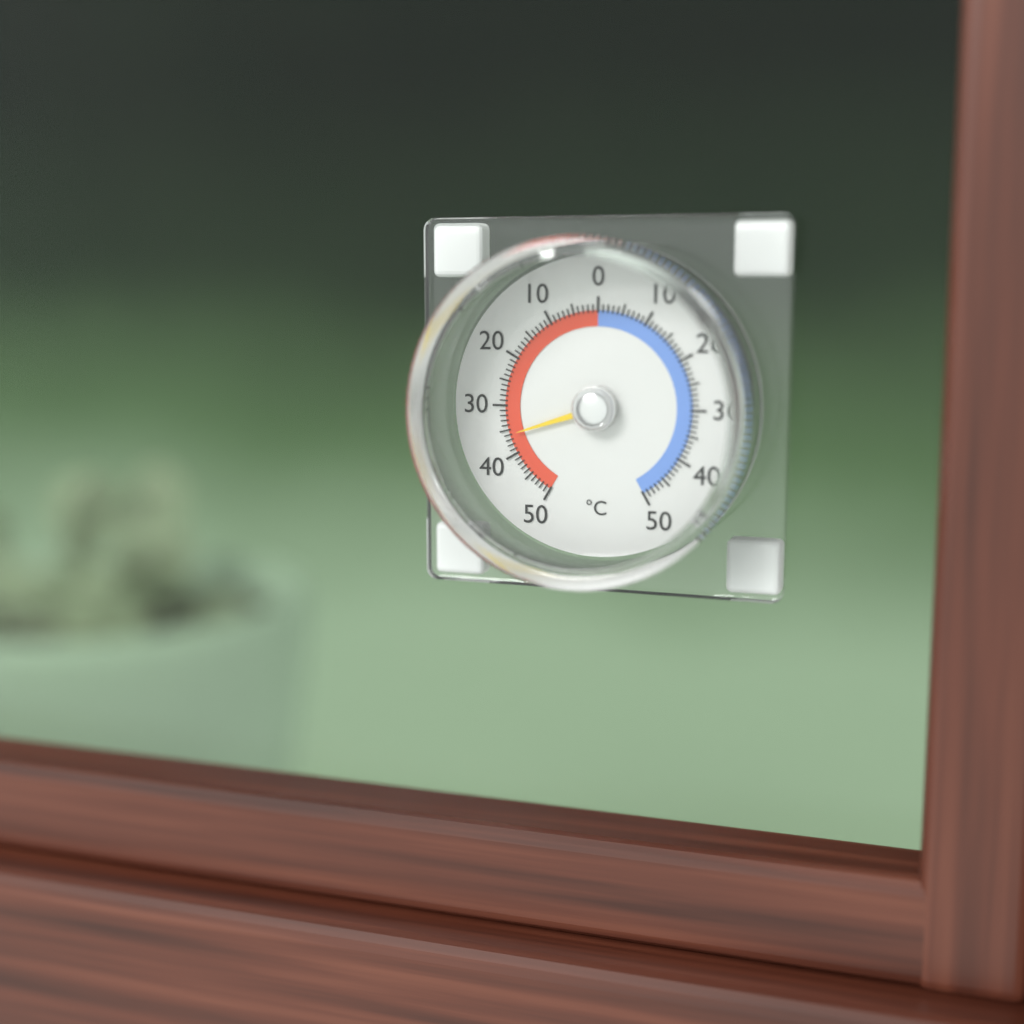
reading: 36 °C
